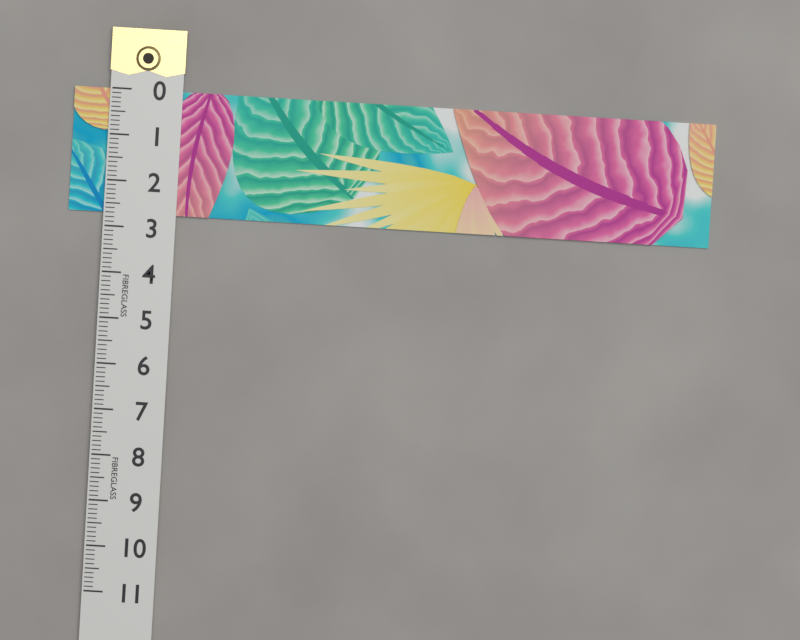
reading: 2.7 (no unit)
